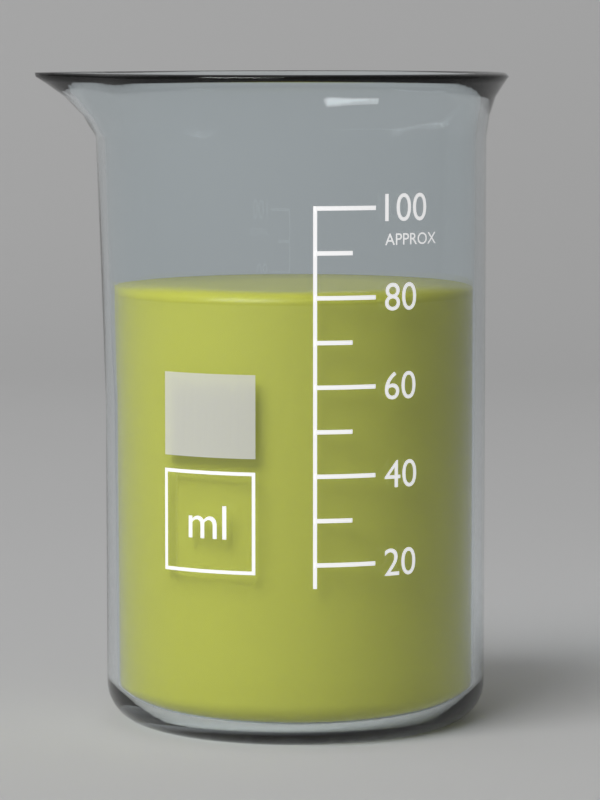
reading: 80 ml
